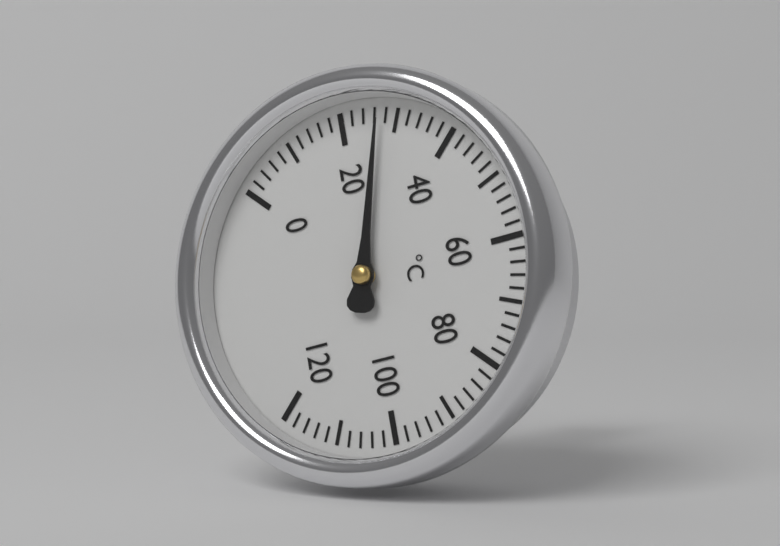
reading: 27 °C
